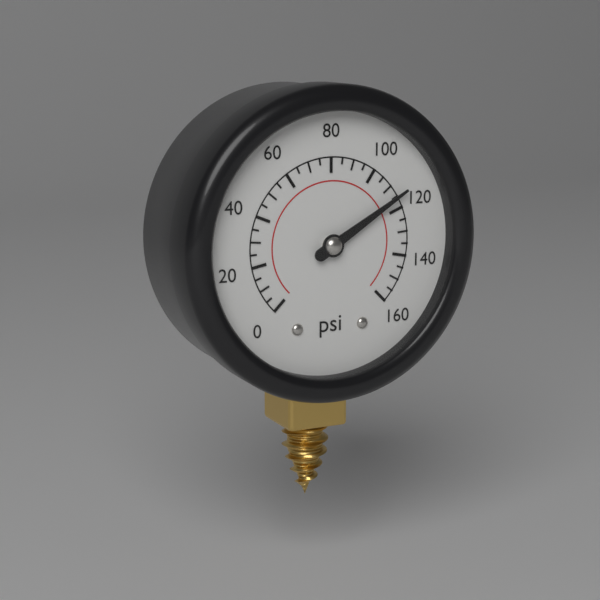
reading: 115 psi
